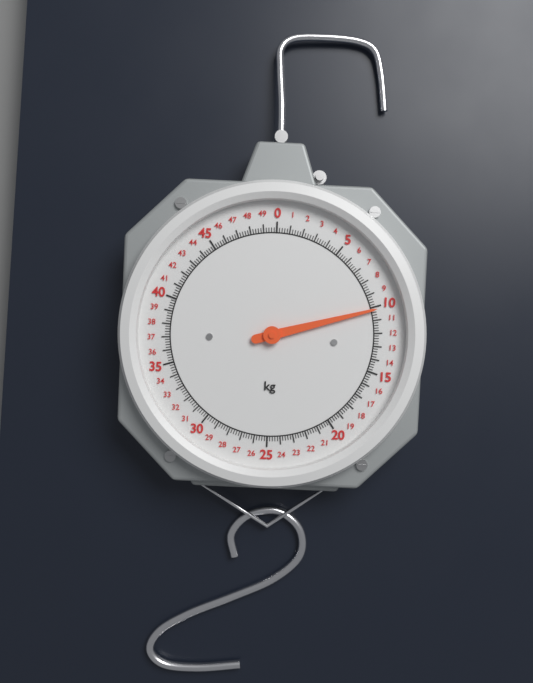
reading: 10.2 kg
